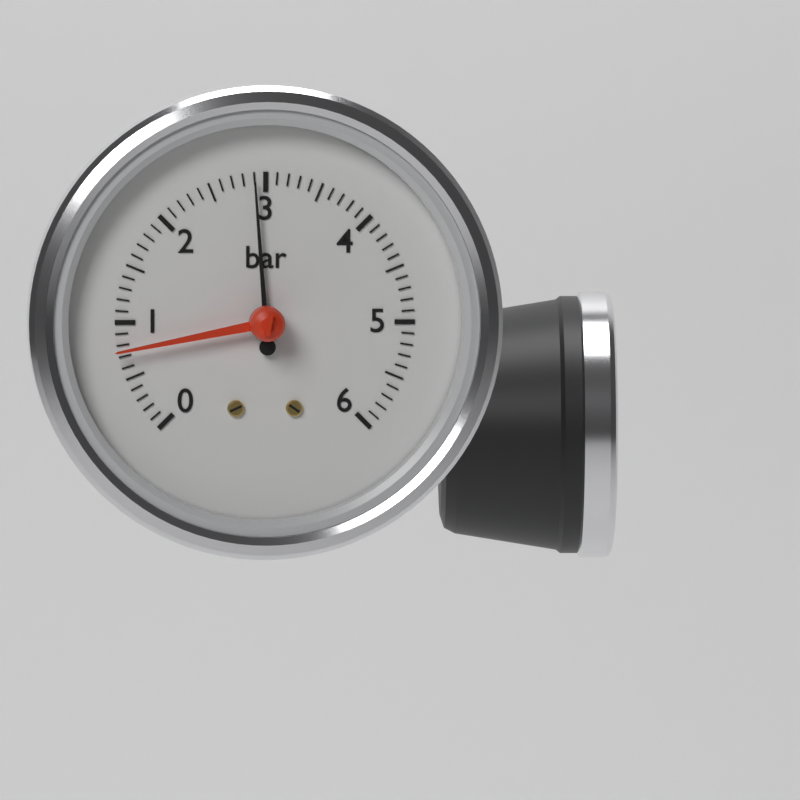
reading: 2.9 bar
